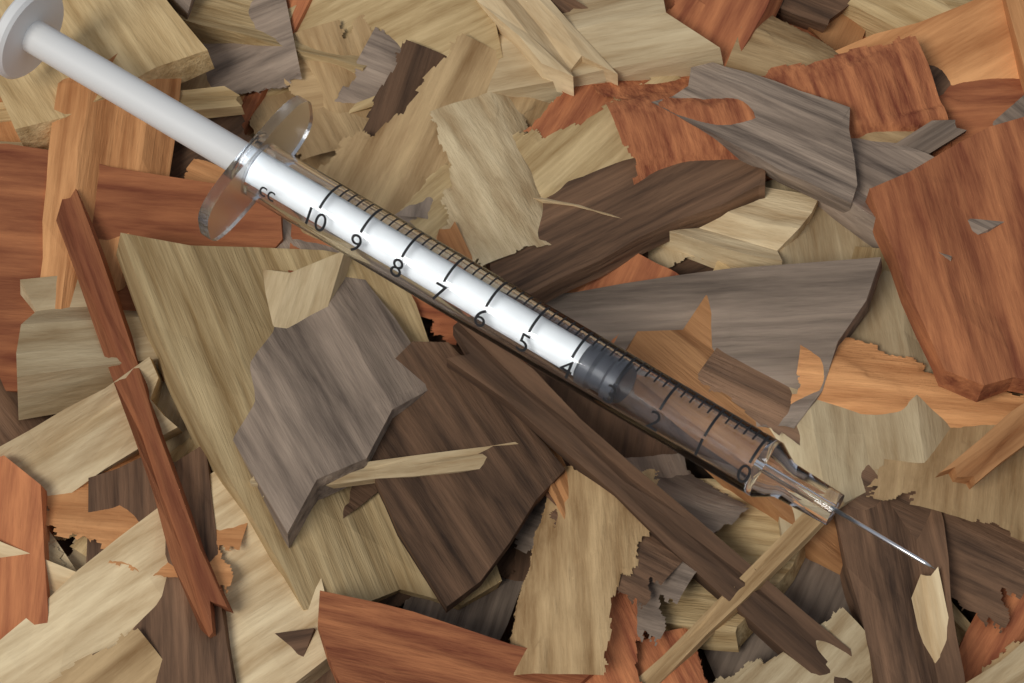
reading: 3.0 cc
